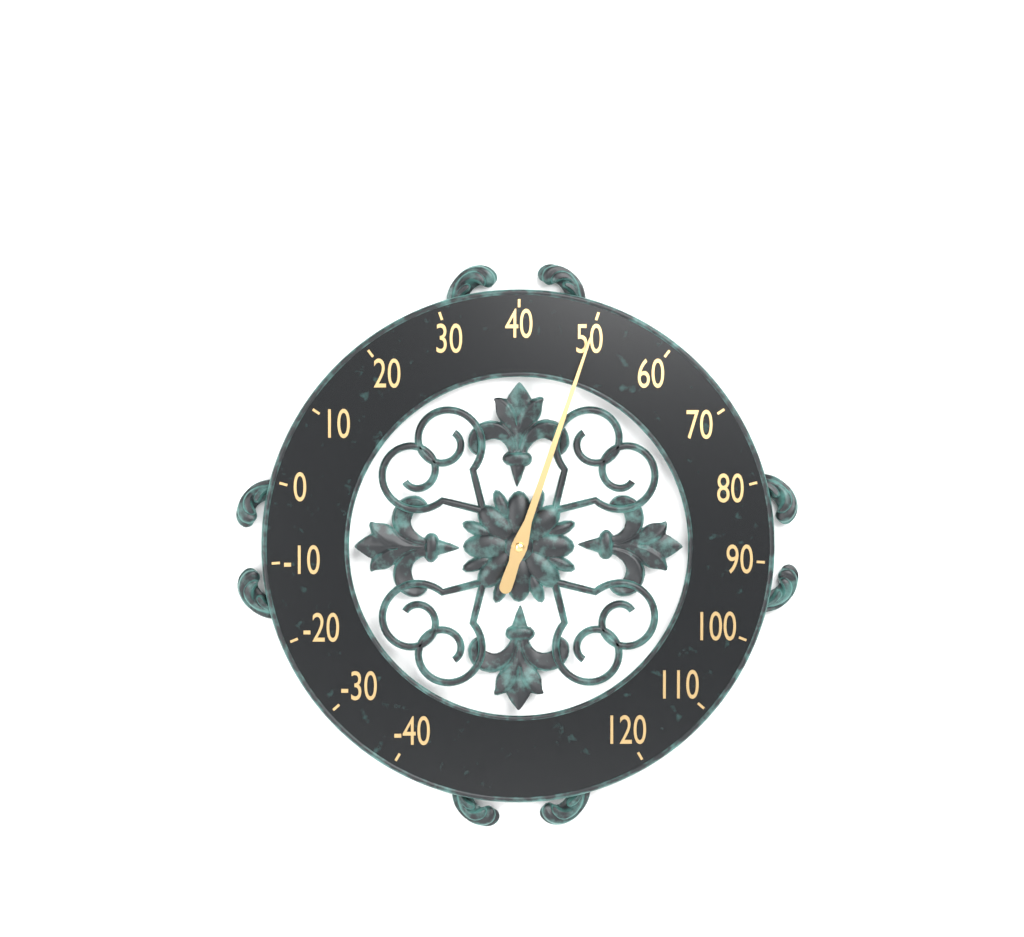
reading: 50 (no unit)
